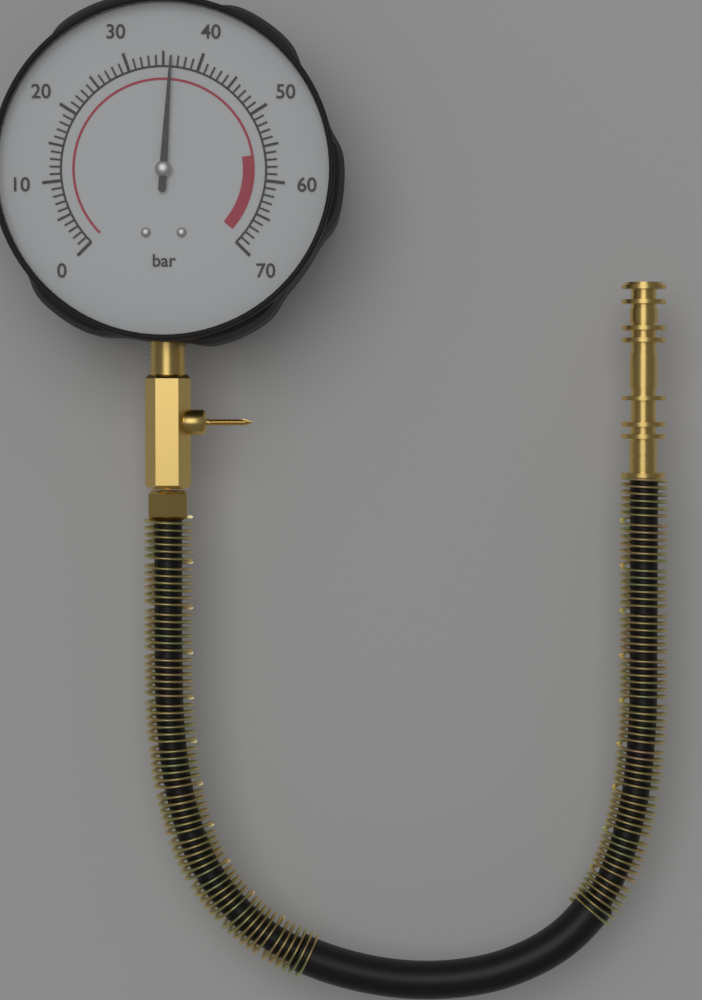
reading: 36 bar
